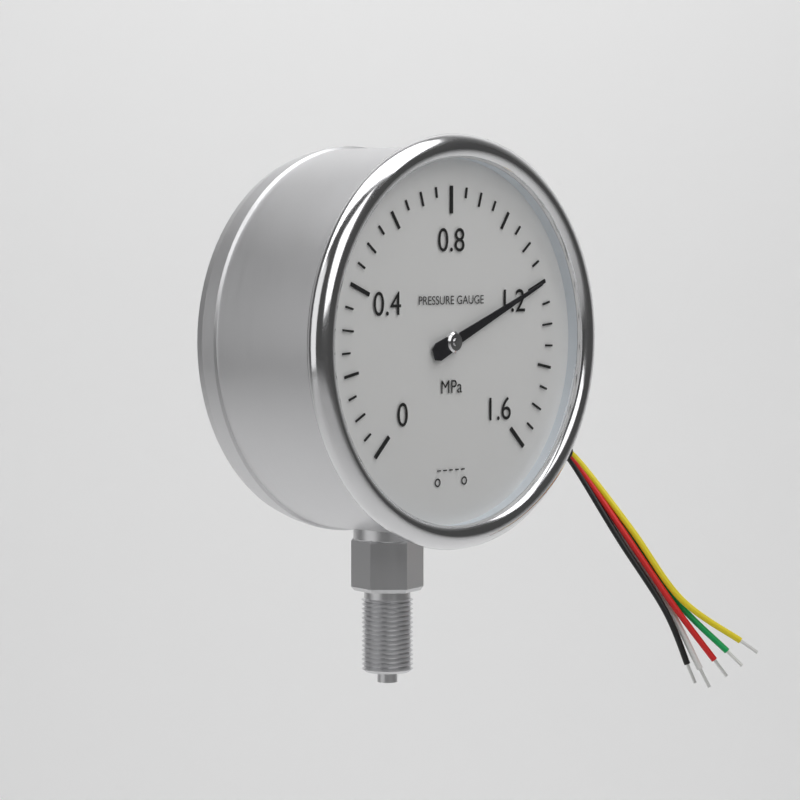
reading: 1.20 MPa
